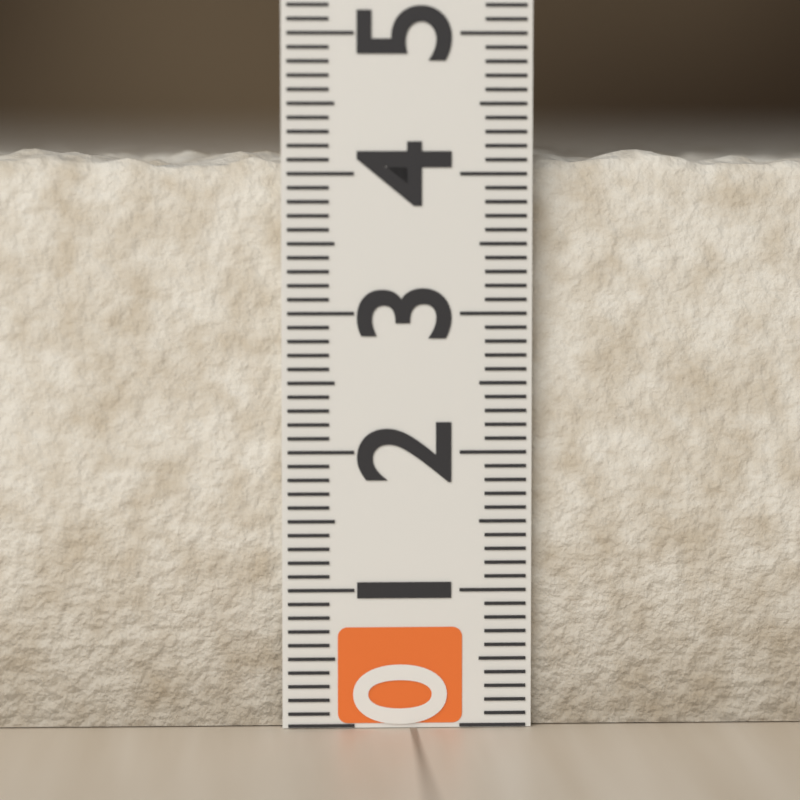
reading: 4.2 (no unit)
